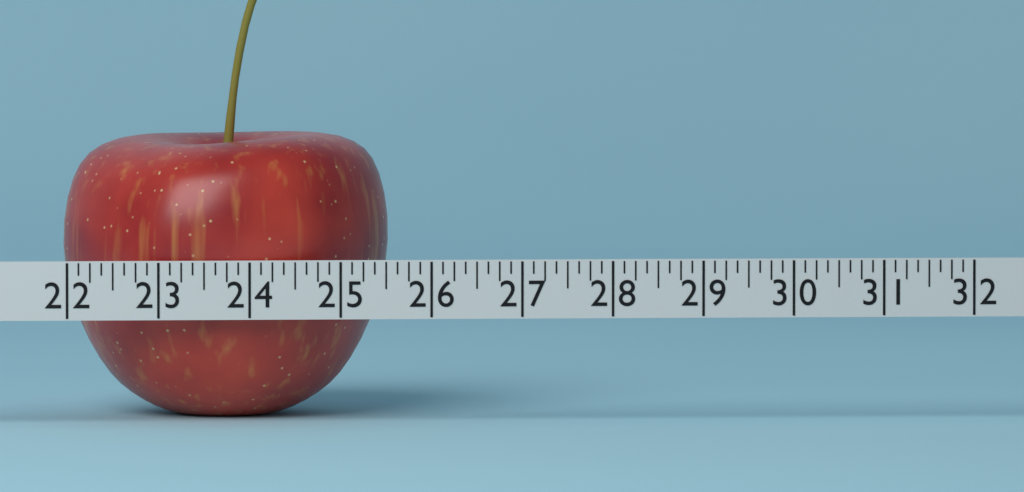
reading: 25.625 (no unit)
